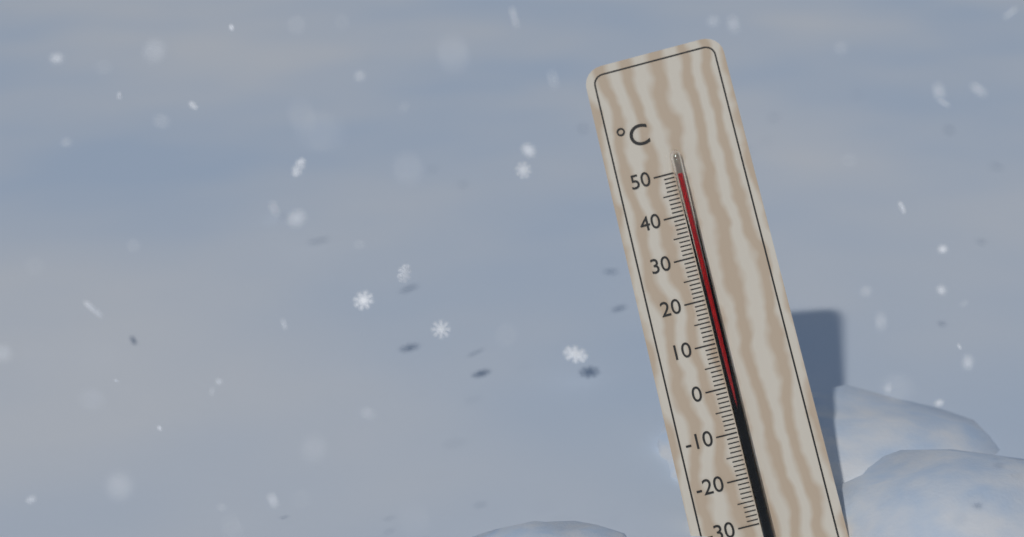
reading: 49 °C
